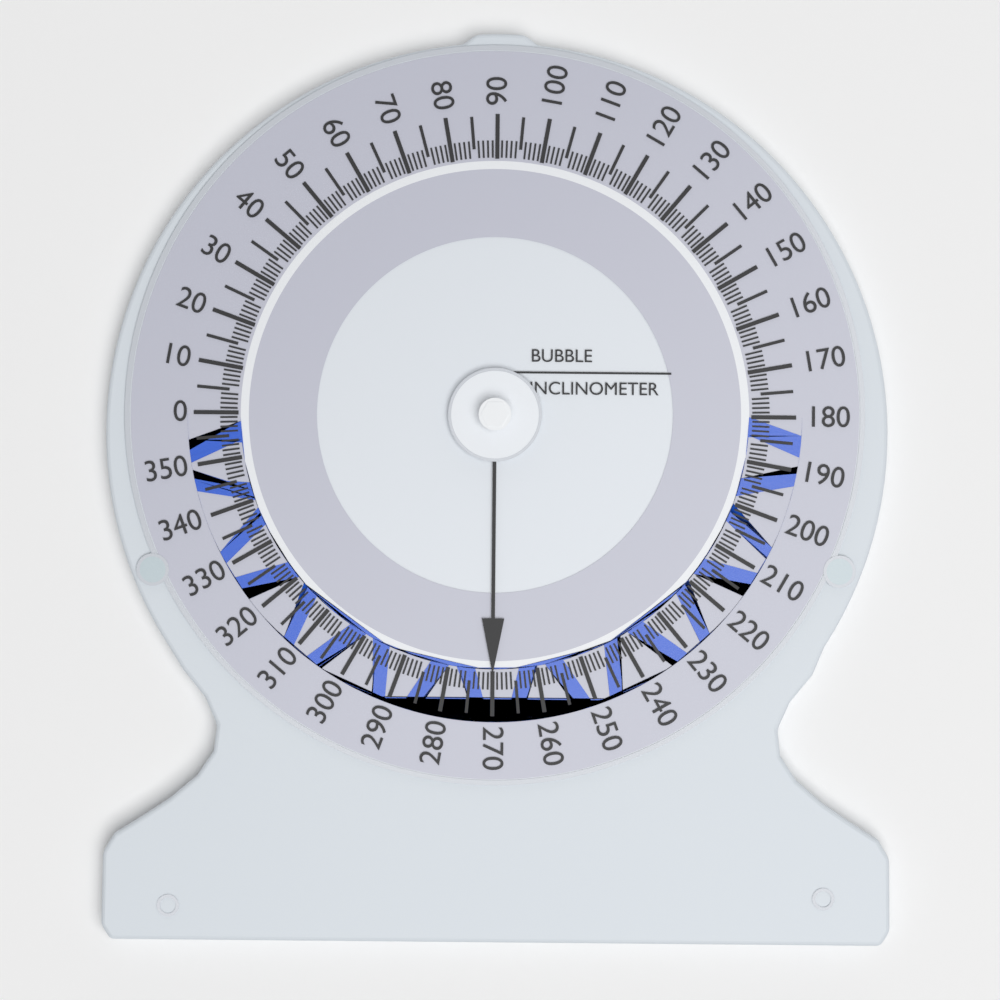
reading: 270 (no unit)
